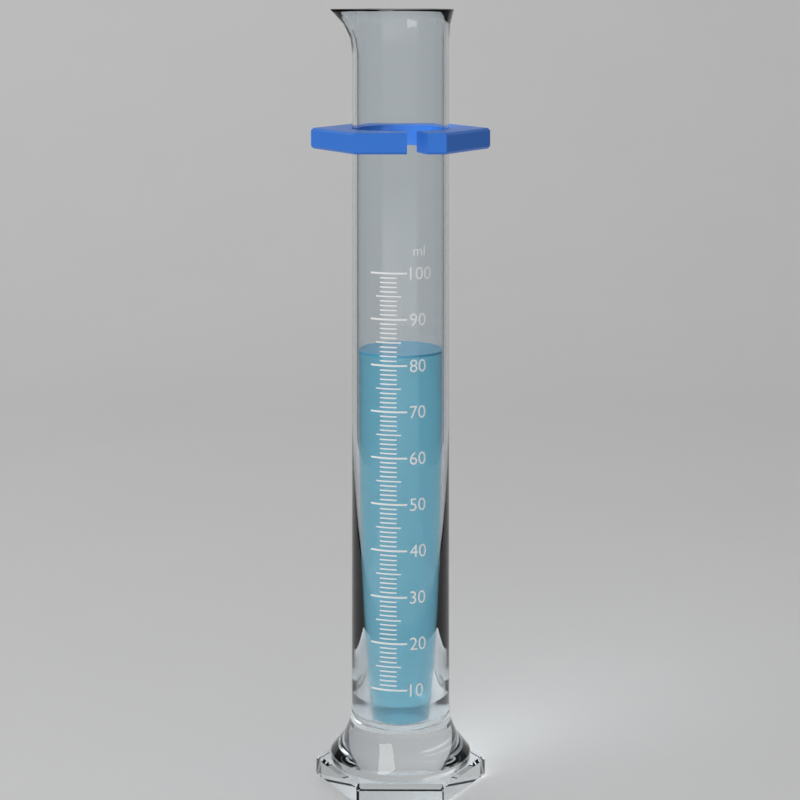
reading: 82 ml
